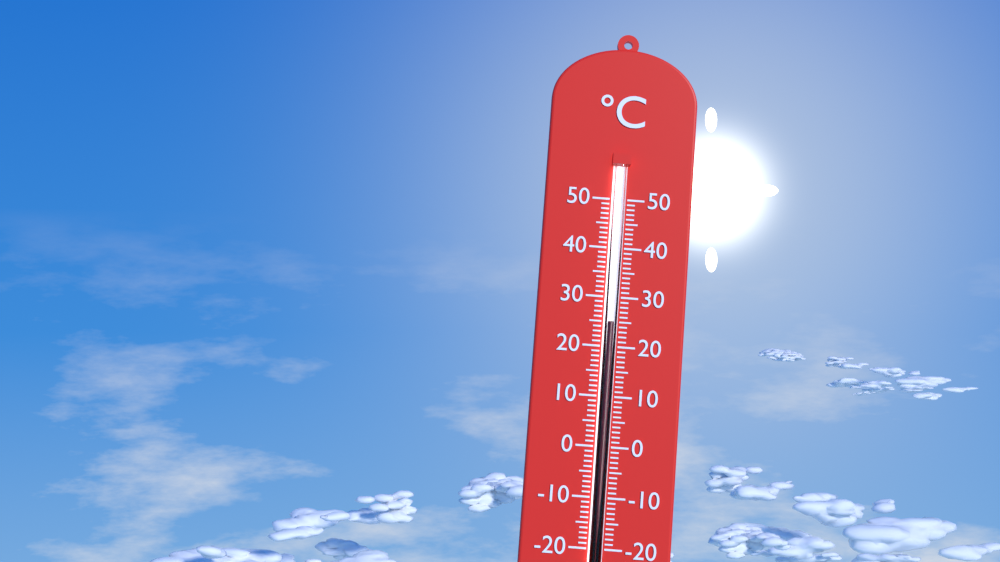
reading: 25 °C
